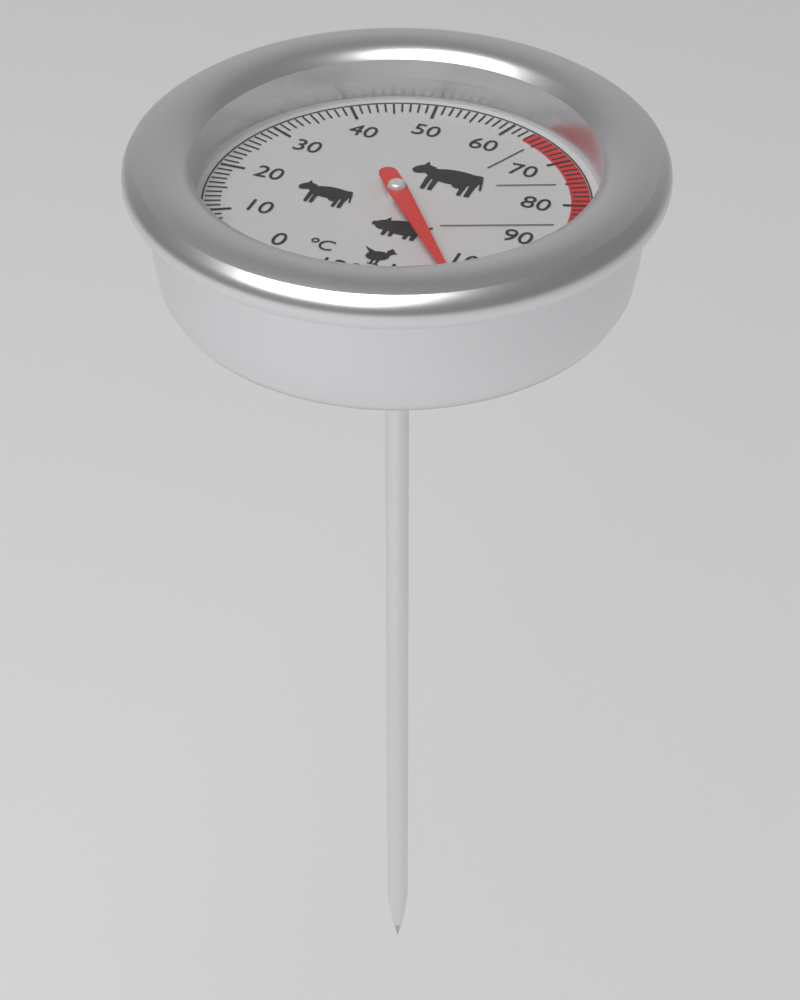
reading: 105 °C
